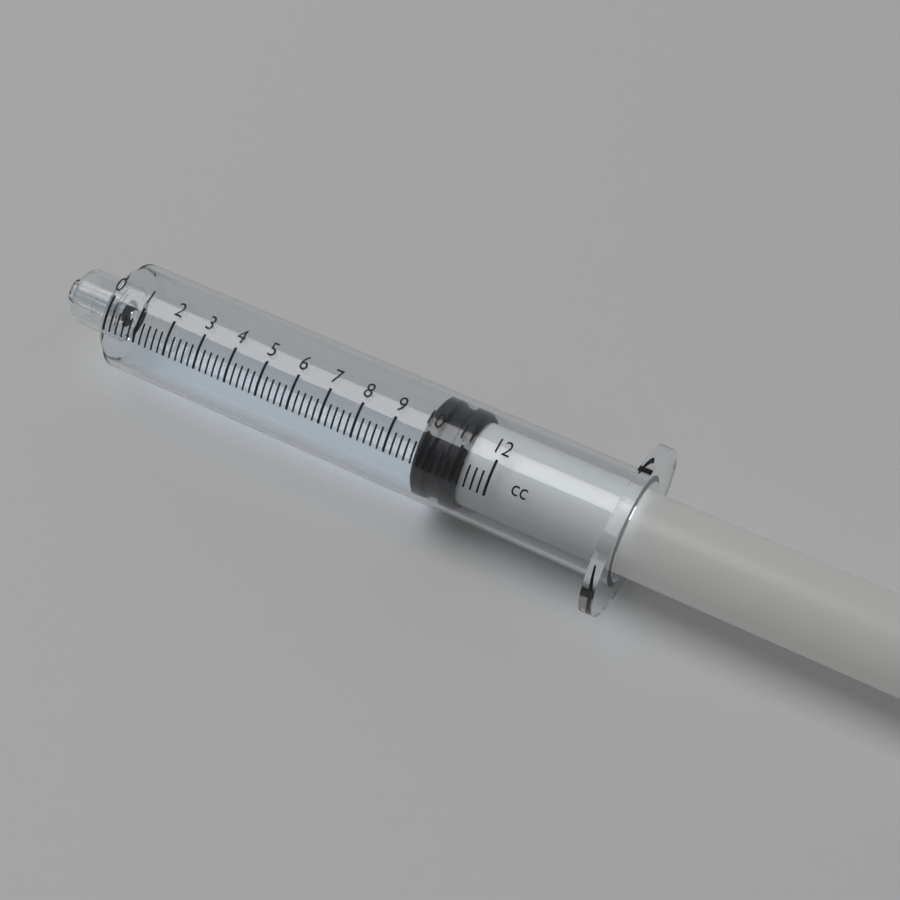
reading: 9.8 cc
